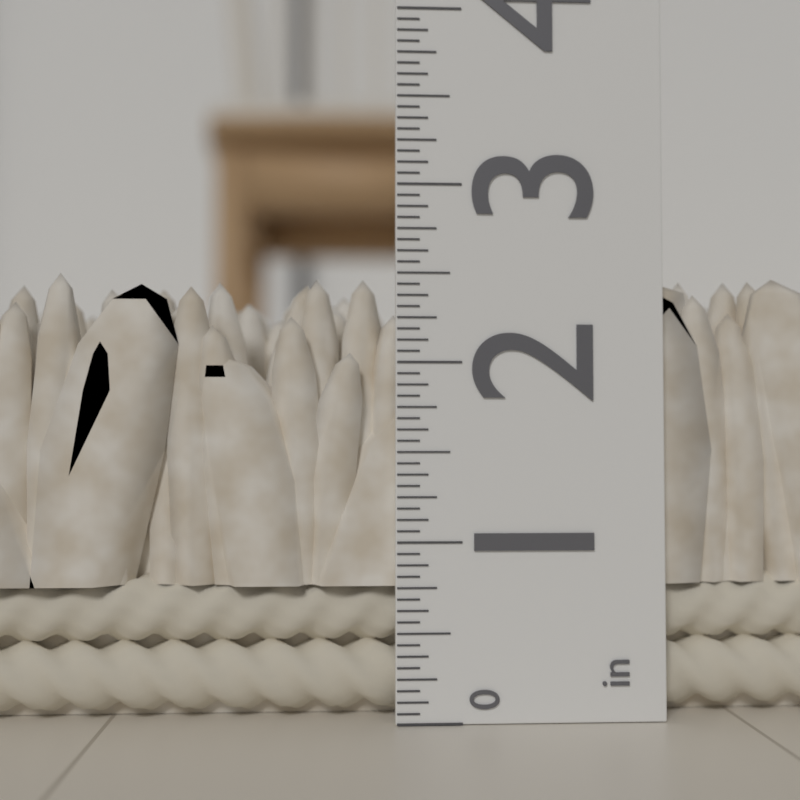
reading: 2.5000 in
